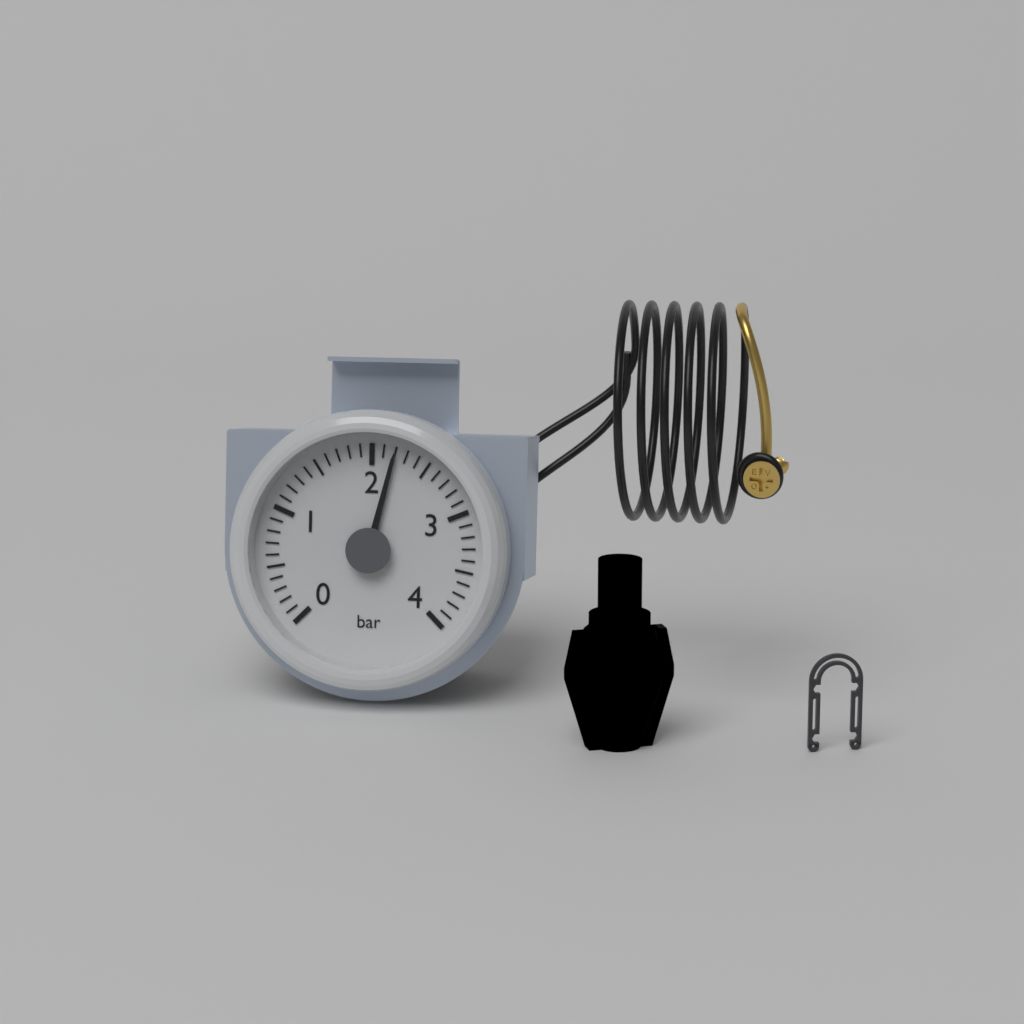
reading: 2.2 bar
